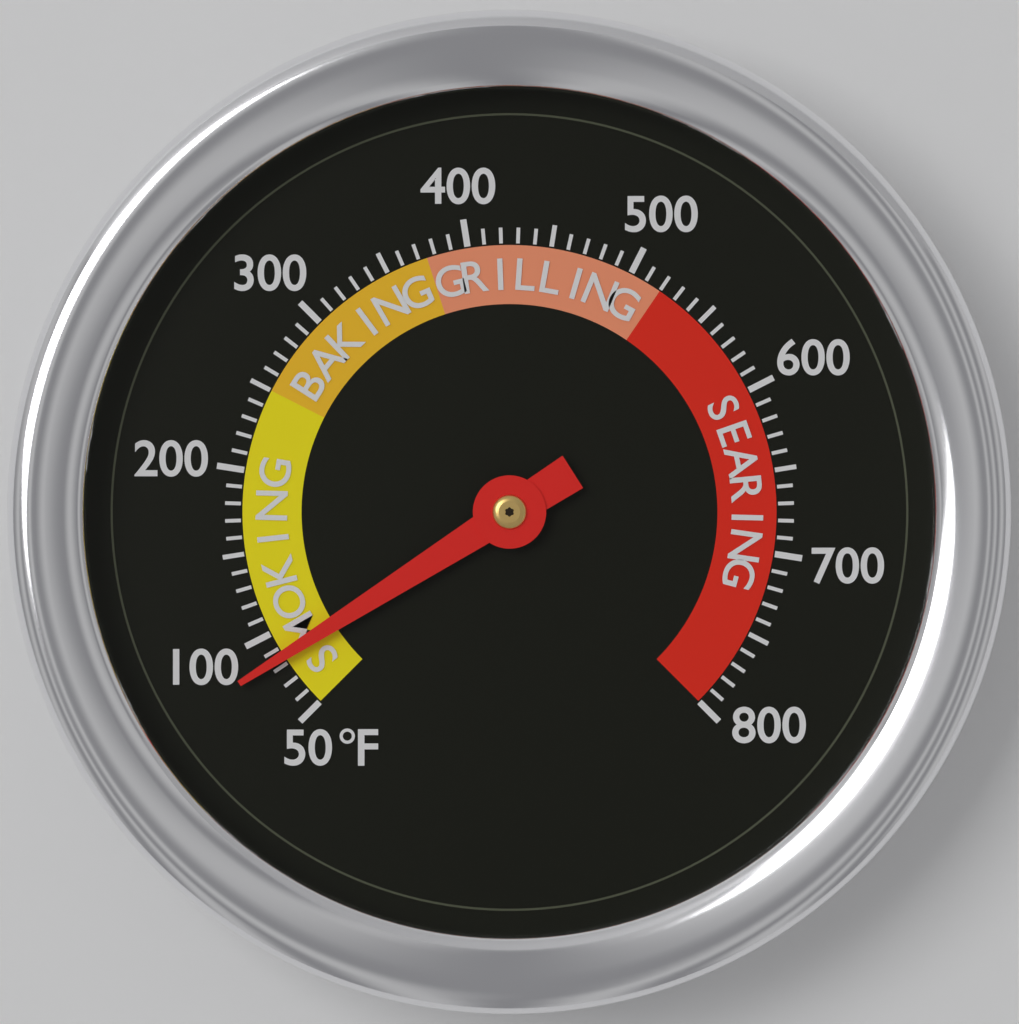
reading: 85 °F
